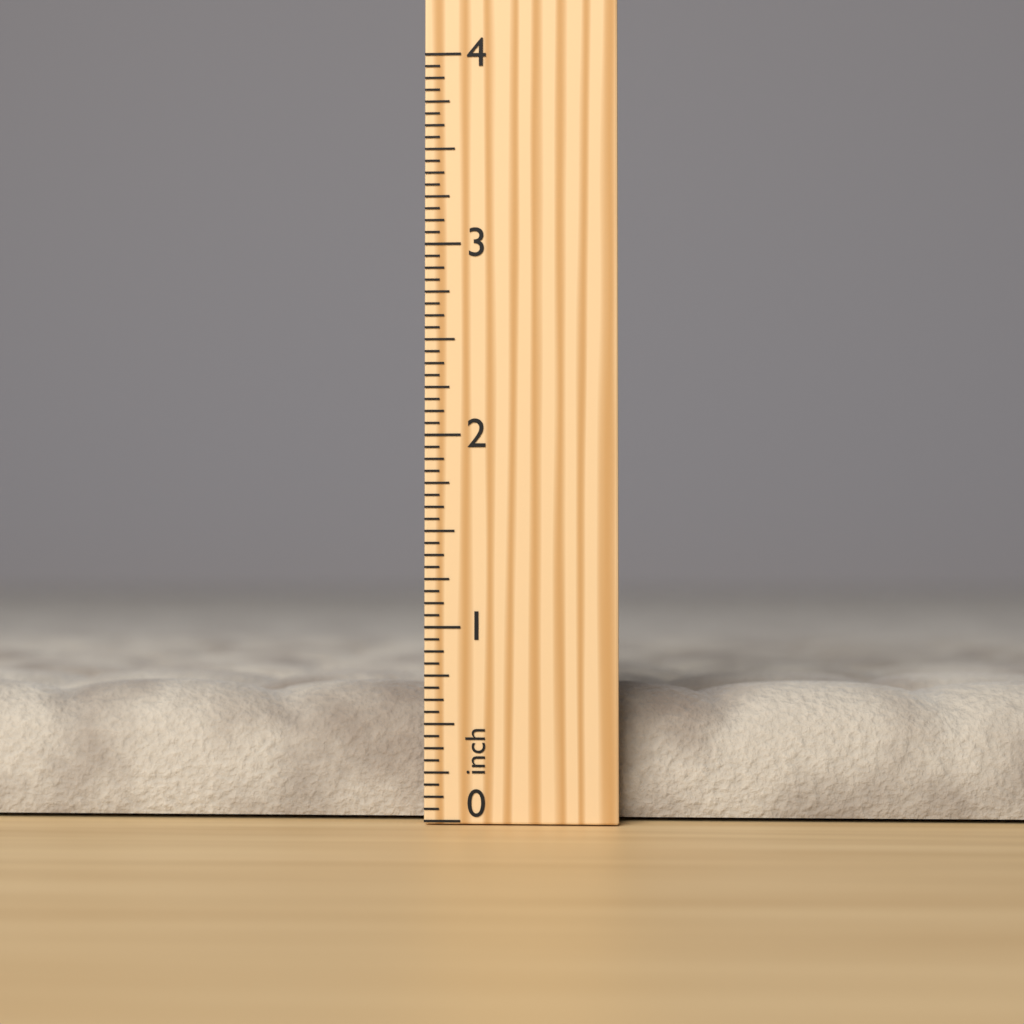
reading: 0.6875 inch
